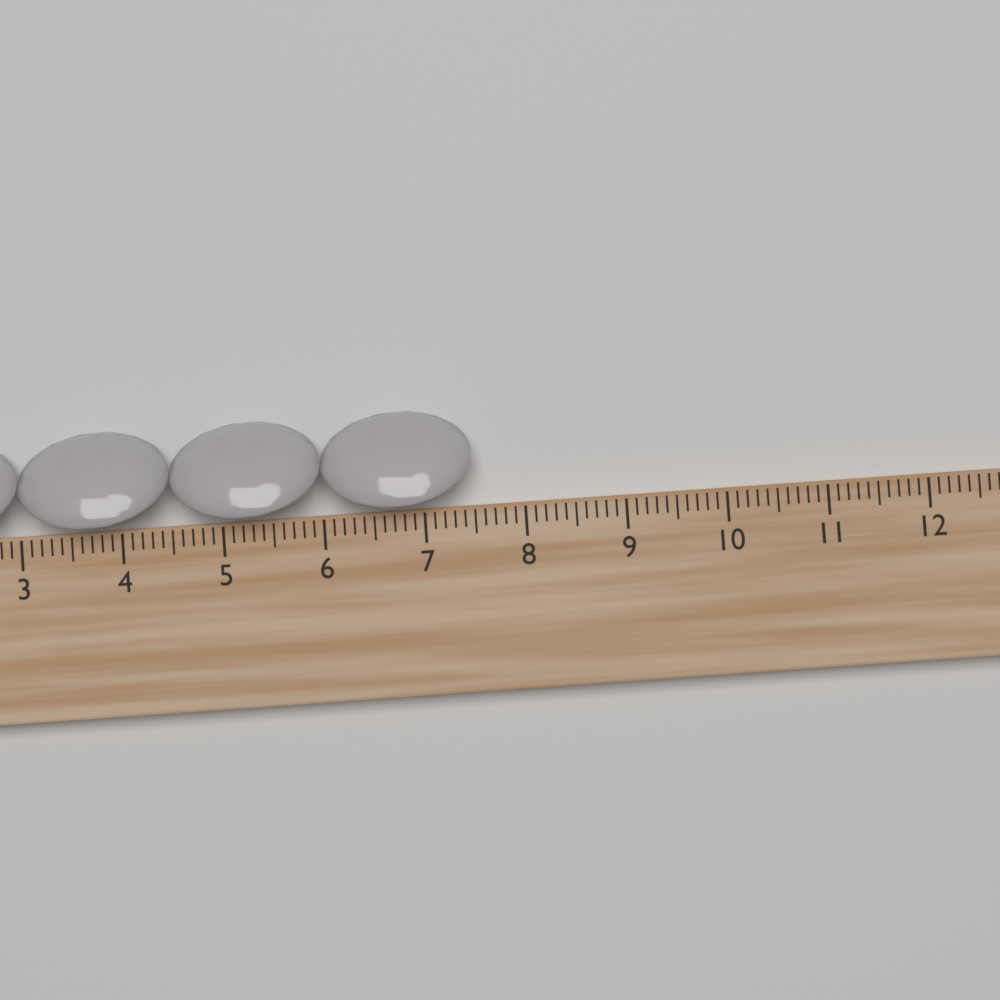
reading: 7.5 cm
